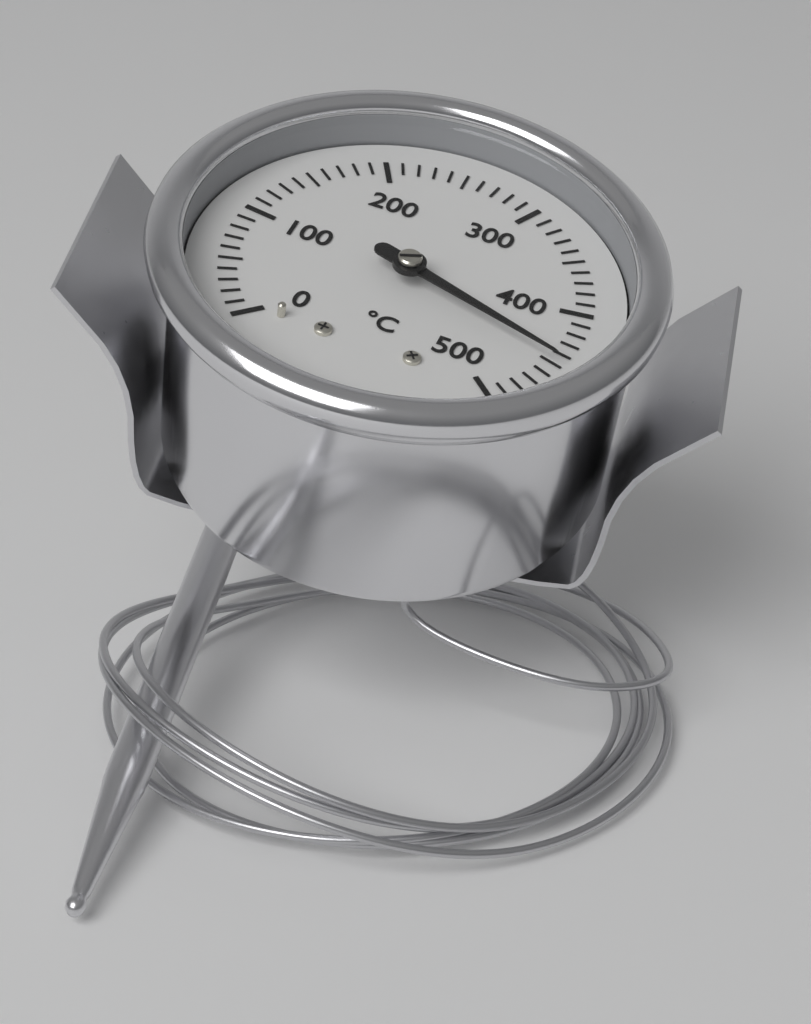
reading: 450 °C
